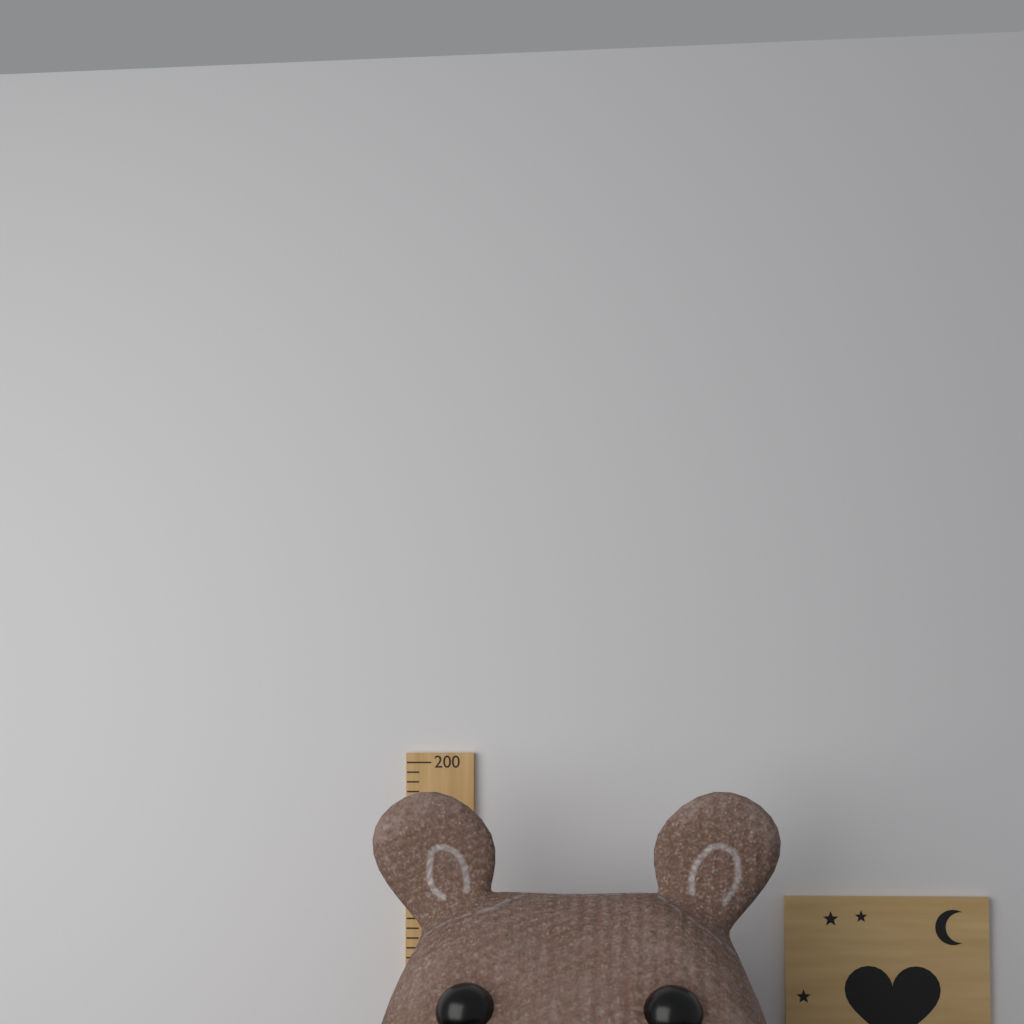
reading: 194 (no unit)
